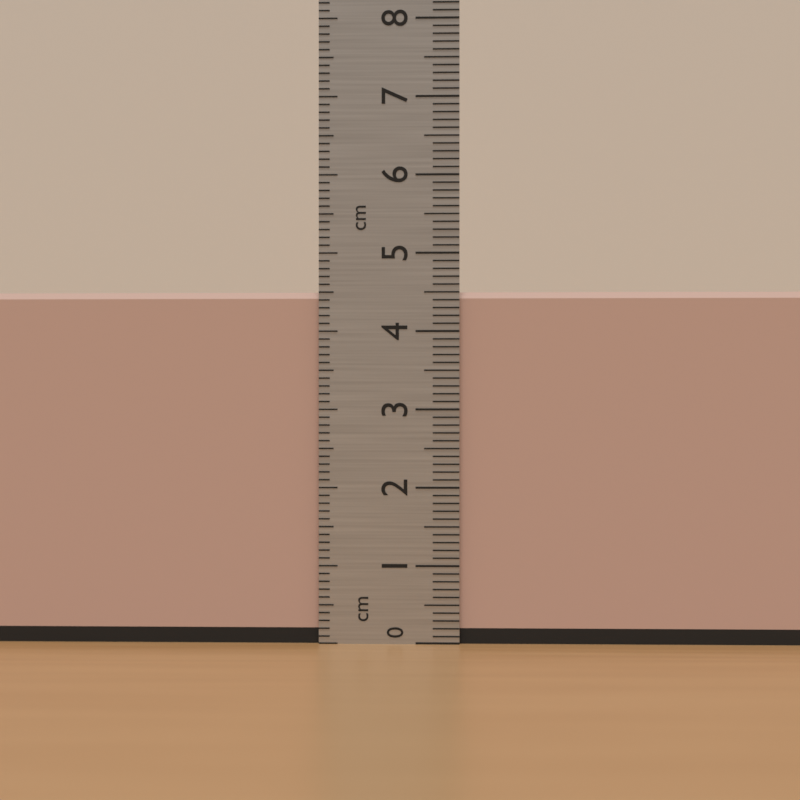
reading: 4.5 cm
